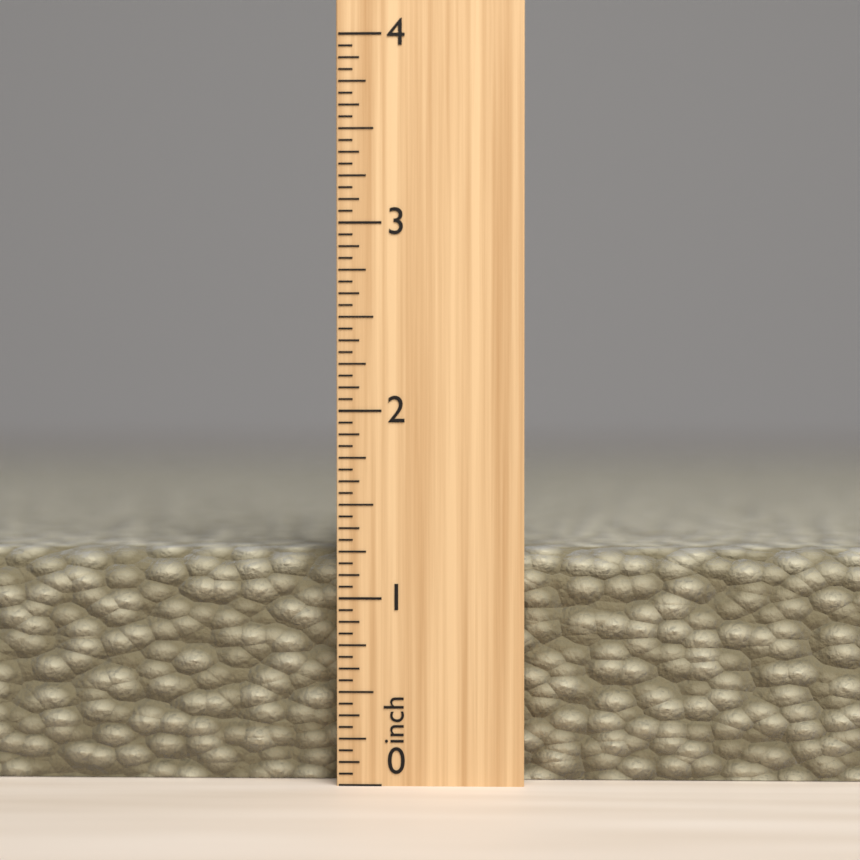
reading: 1.2500 inch
